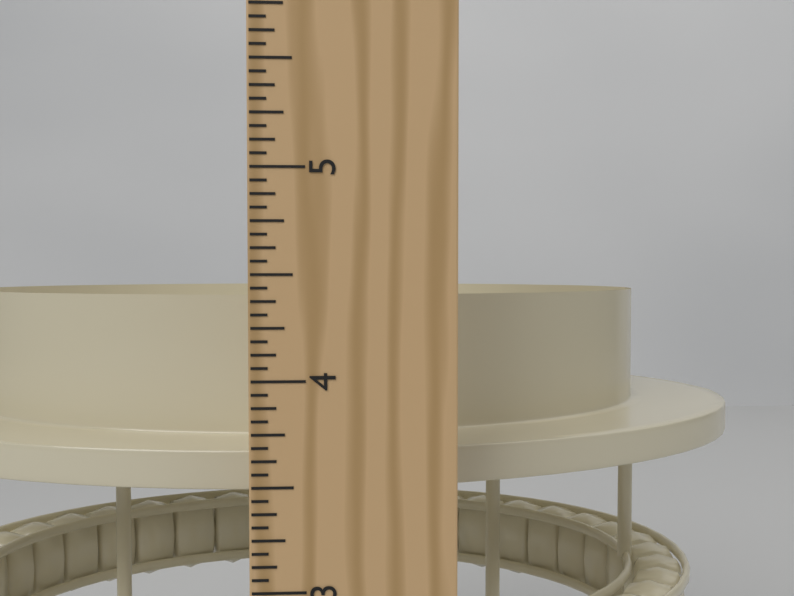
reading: 4.3750 in
